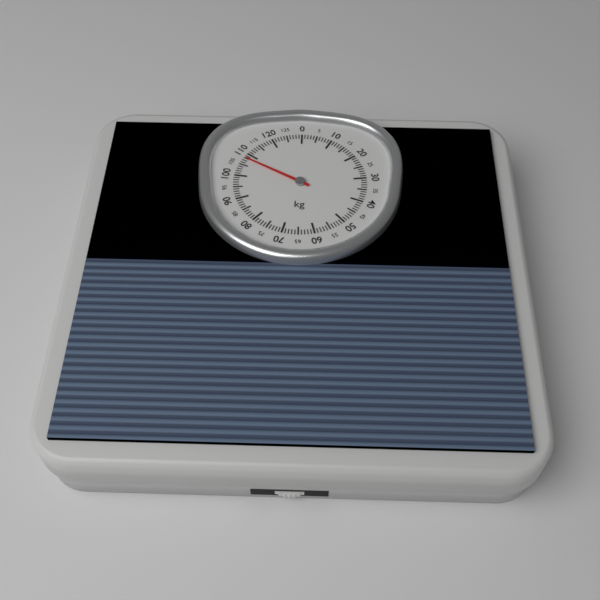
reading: 108 kg
